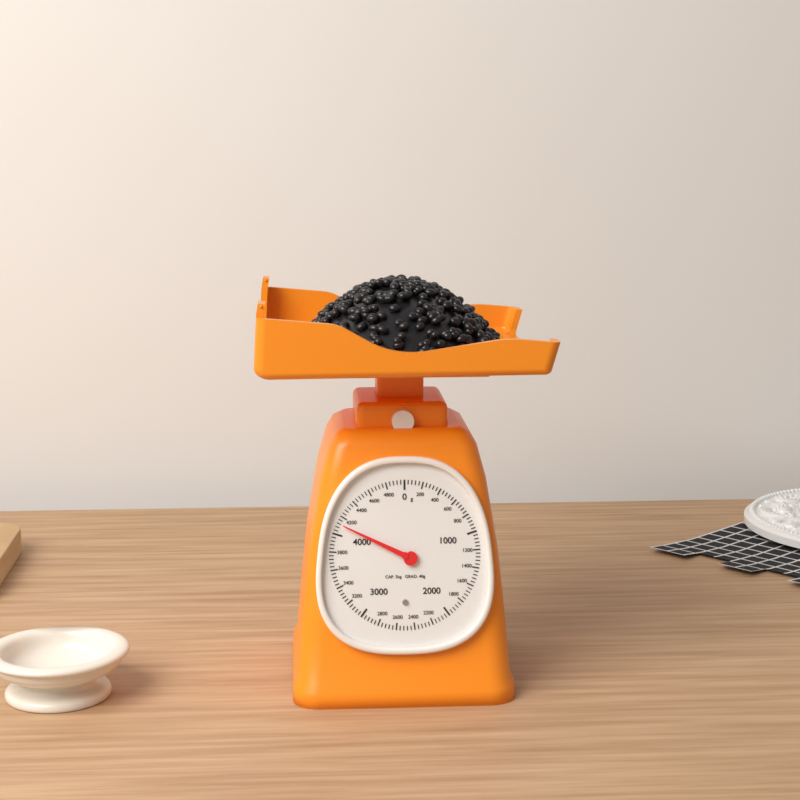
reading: 4120 g
